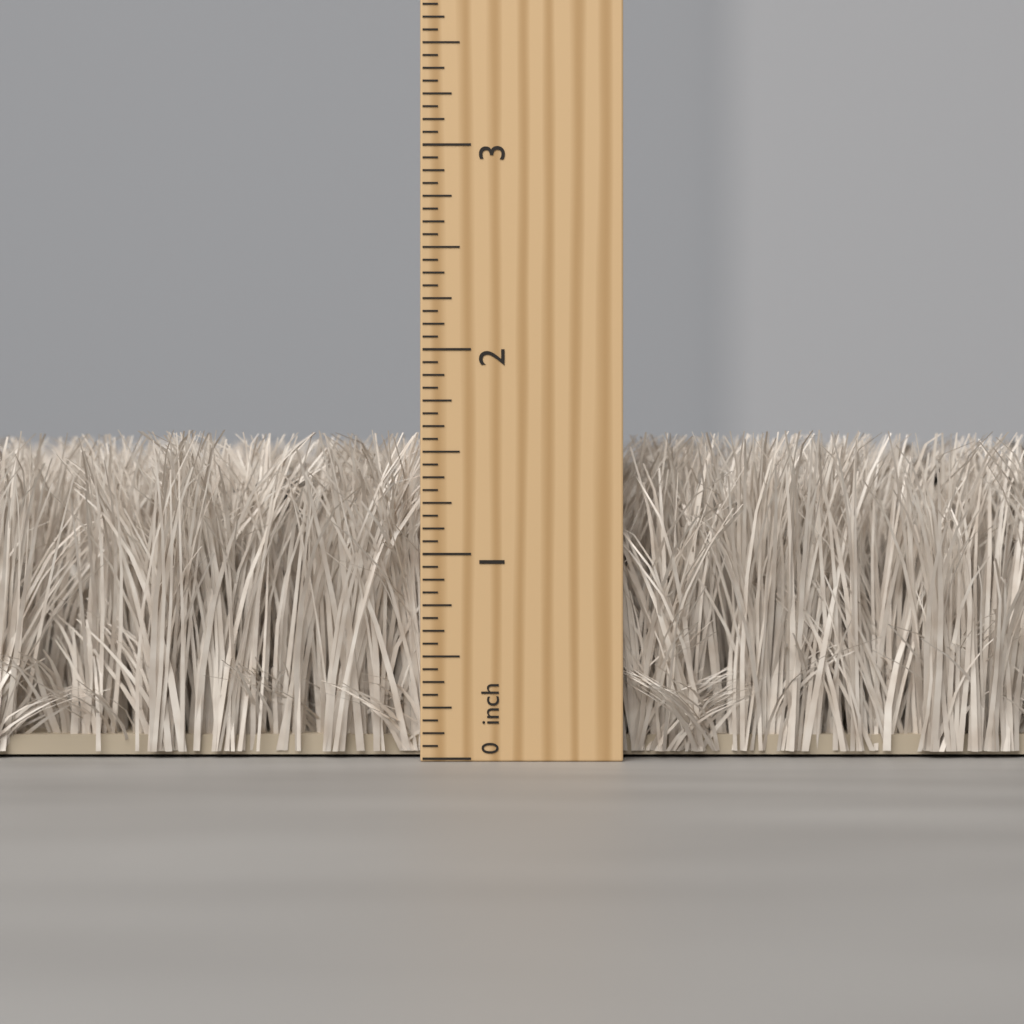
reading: 1.6000 inch
